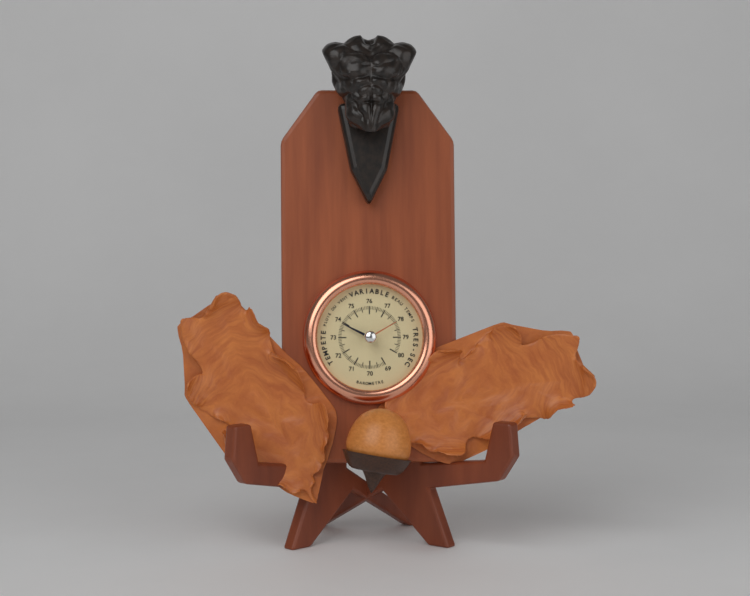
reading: 73.9 (no unit)
